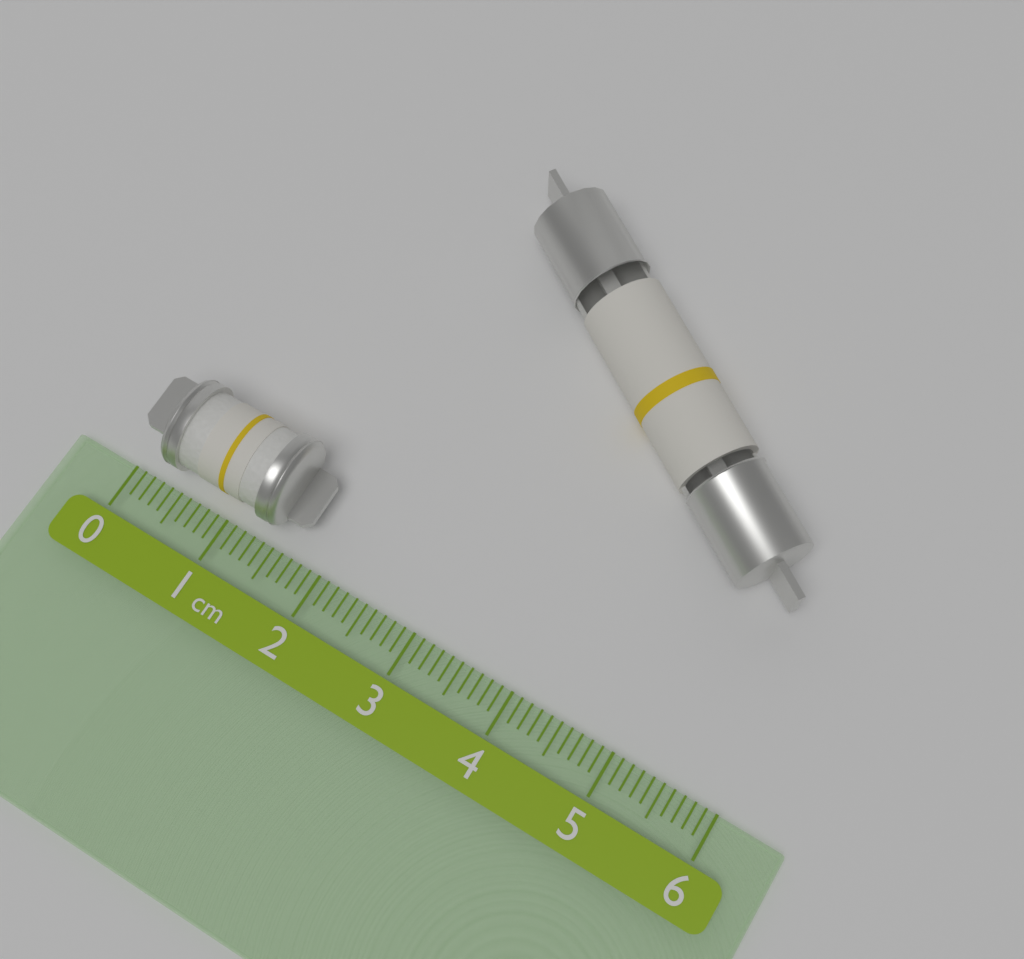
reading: 1.7 cm
